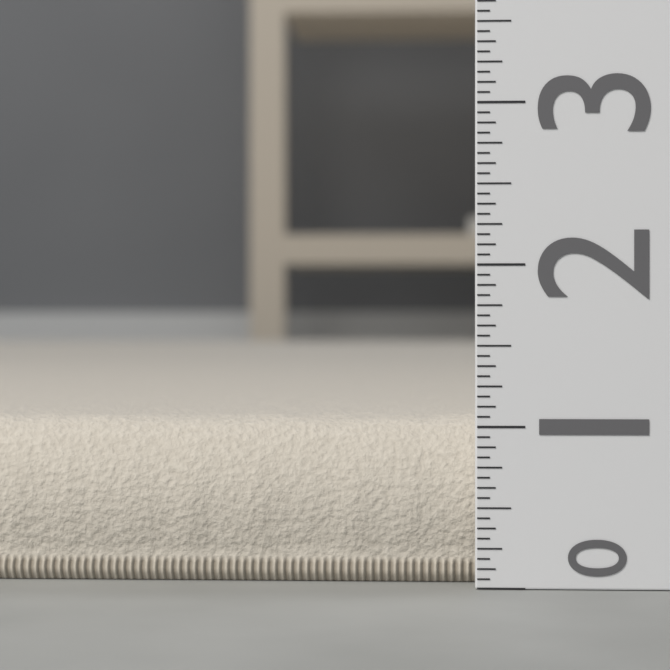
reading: 1.0625 (no unit)
